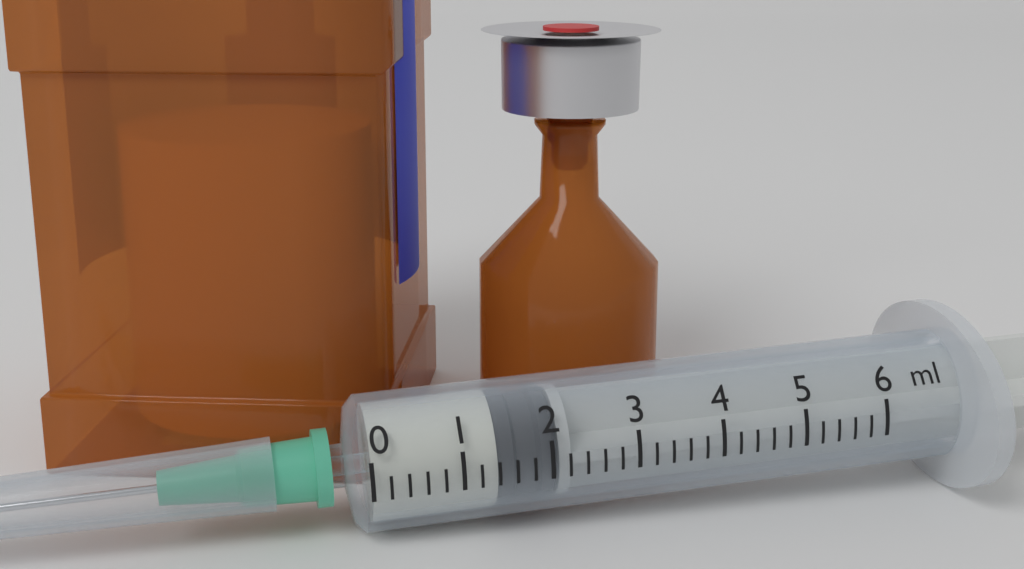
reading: 1.4 ml
